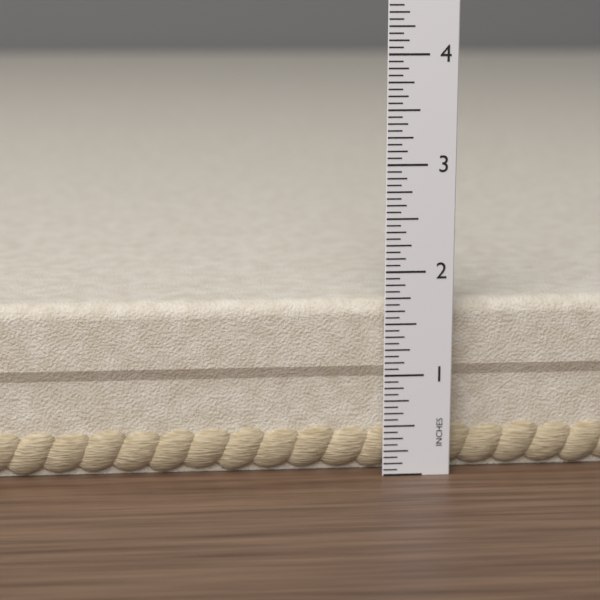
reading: 1.6875 in
